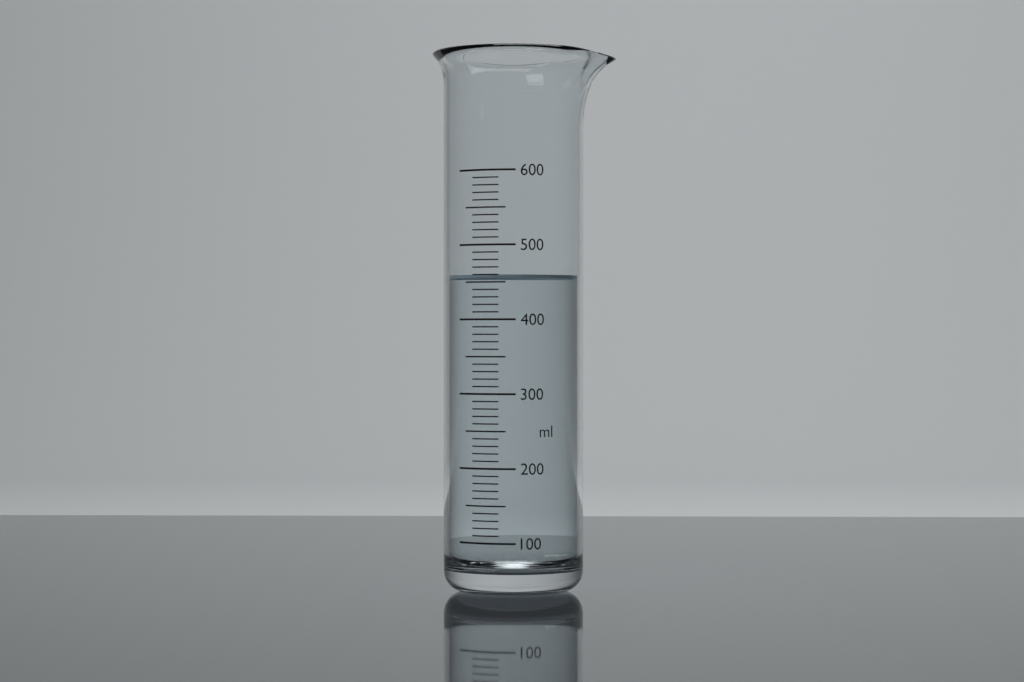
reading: 460 ml
